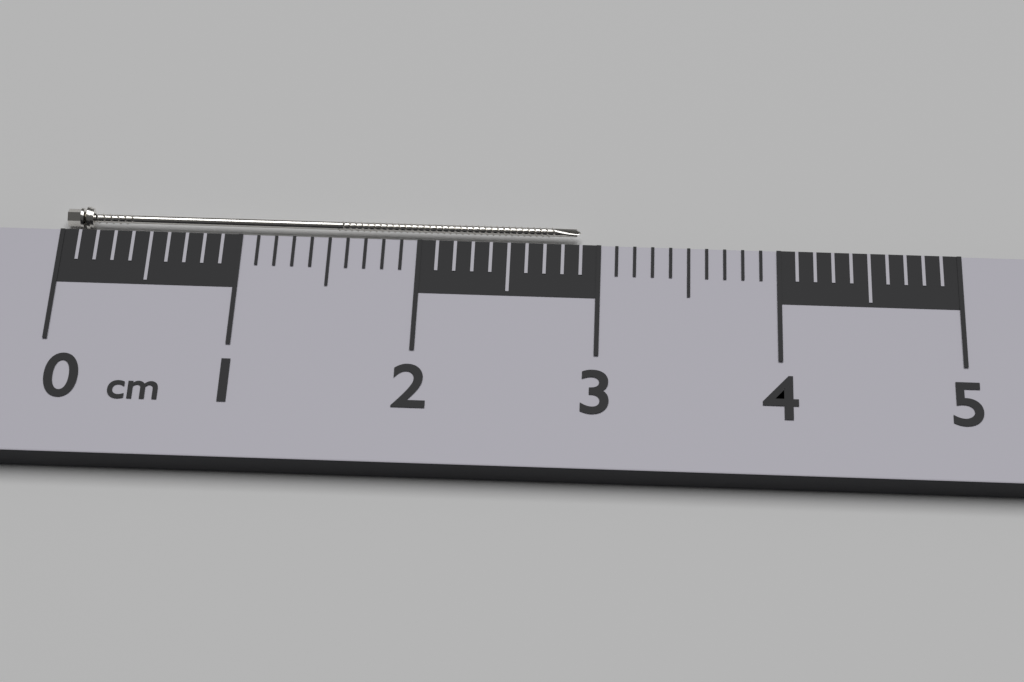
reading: 2.9 cm
